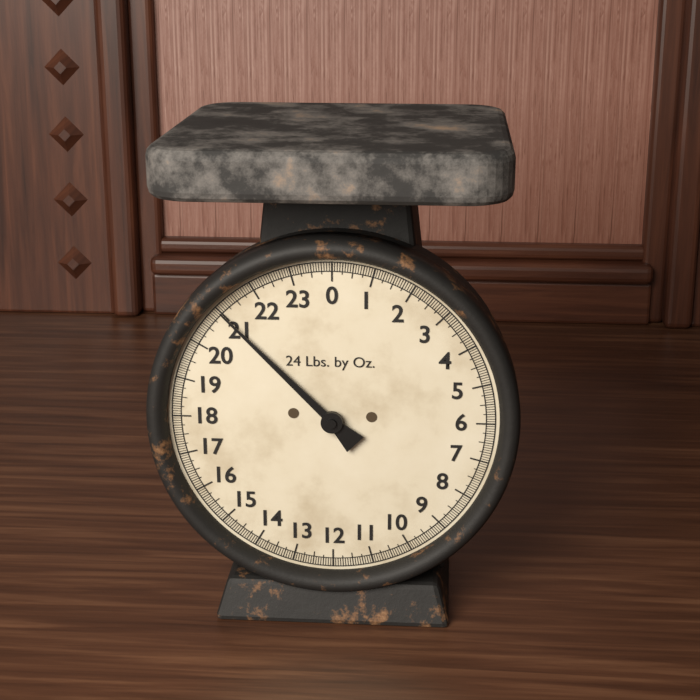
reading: 21.0000 lb
